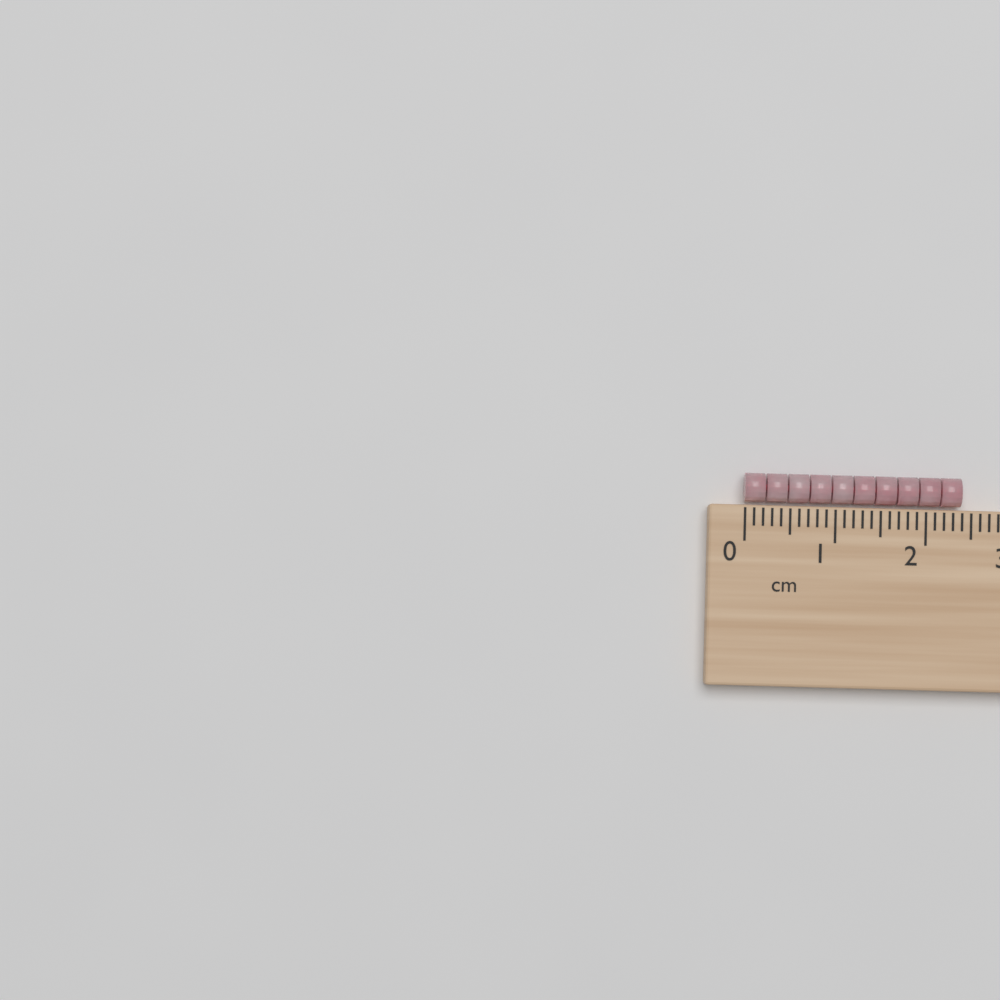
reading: 2.4 cm
